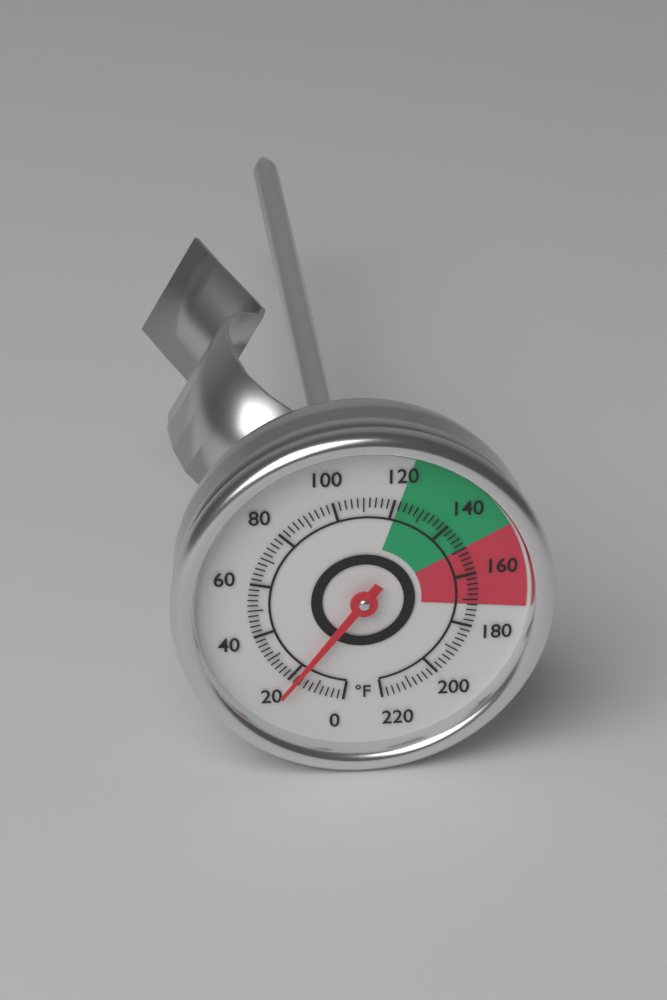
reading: 18 °F
